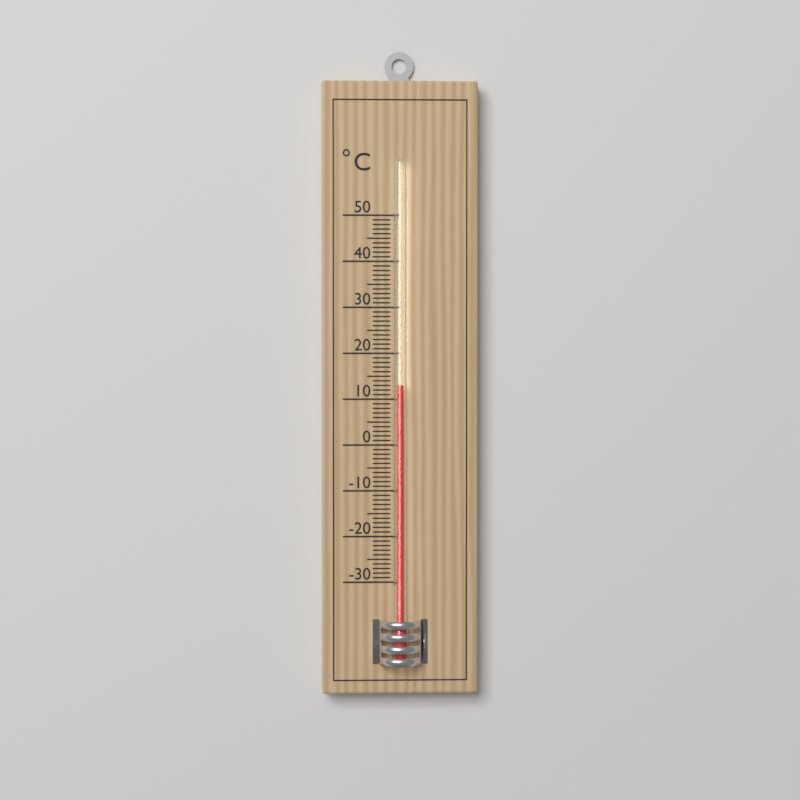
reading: 13 °C
